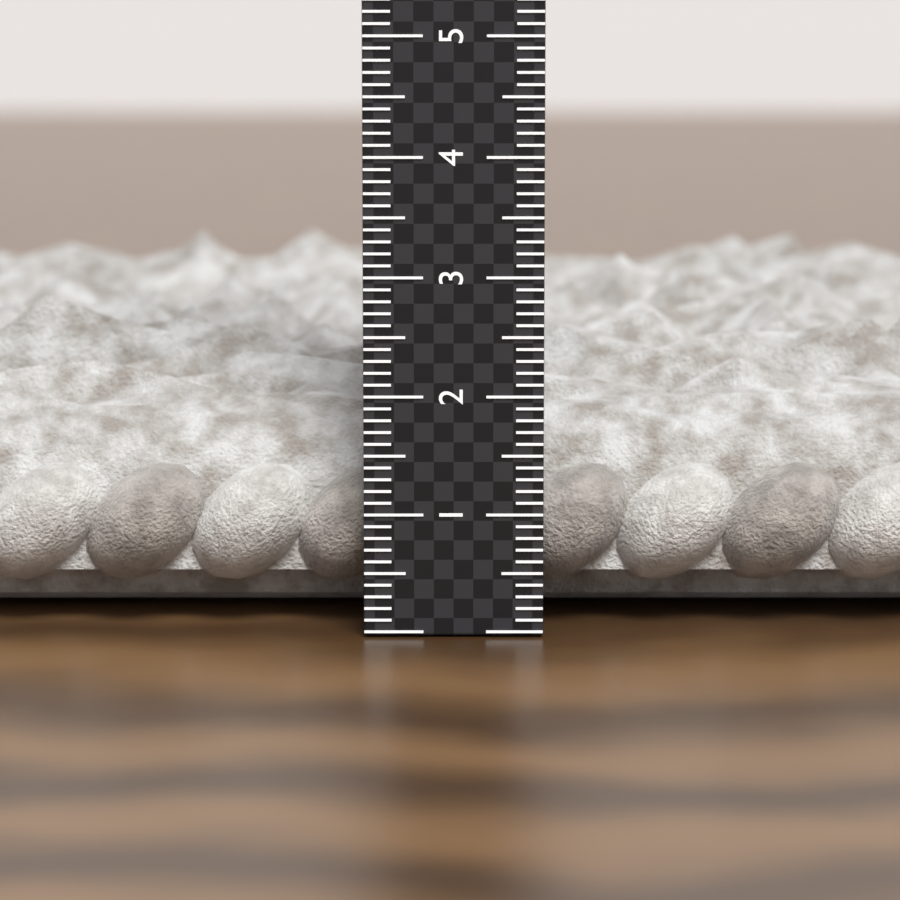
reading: 2.6 cm
